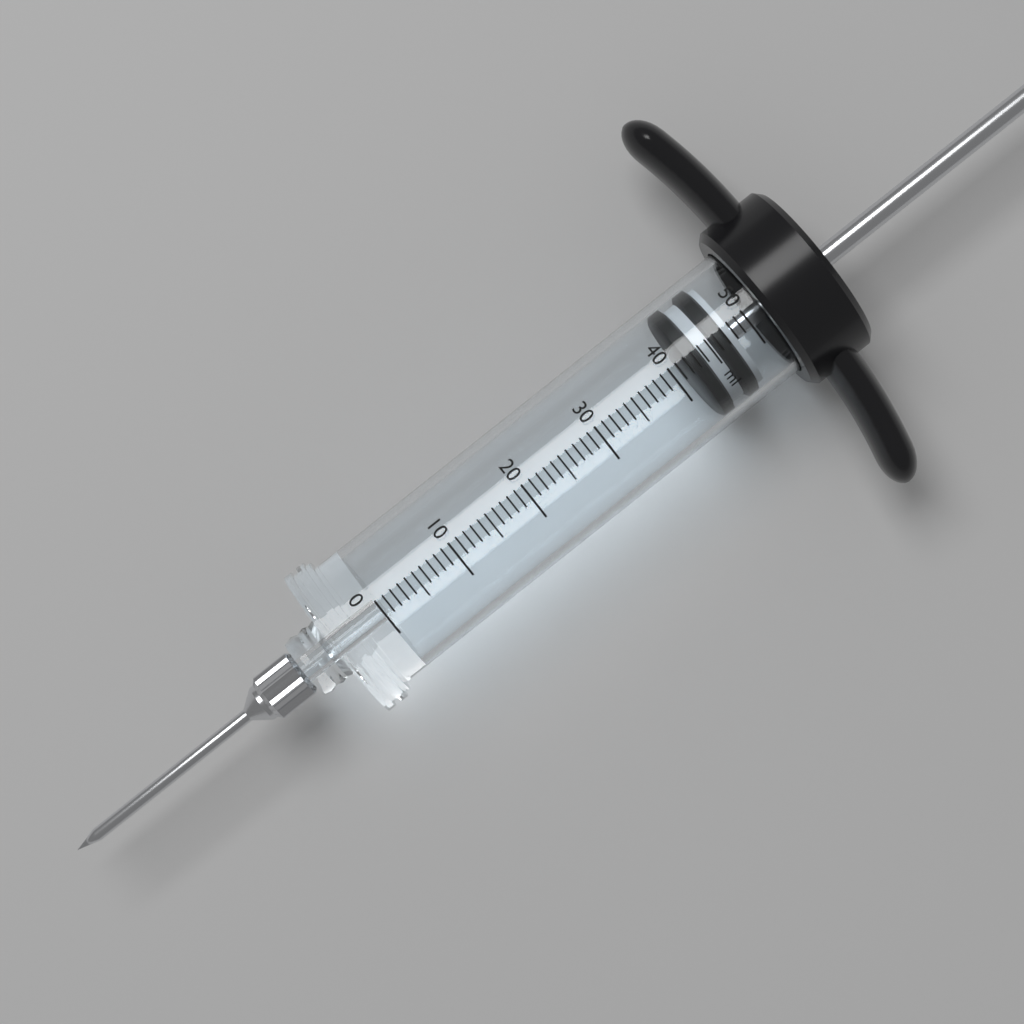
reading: 42 ml
